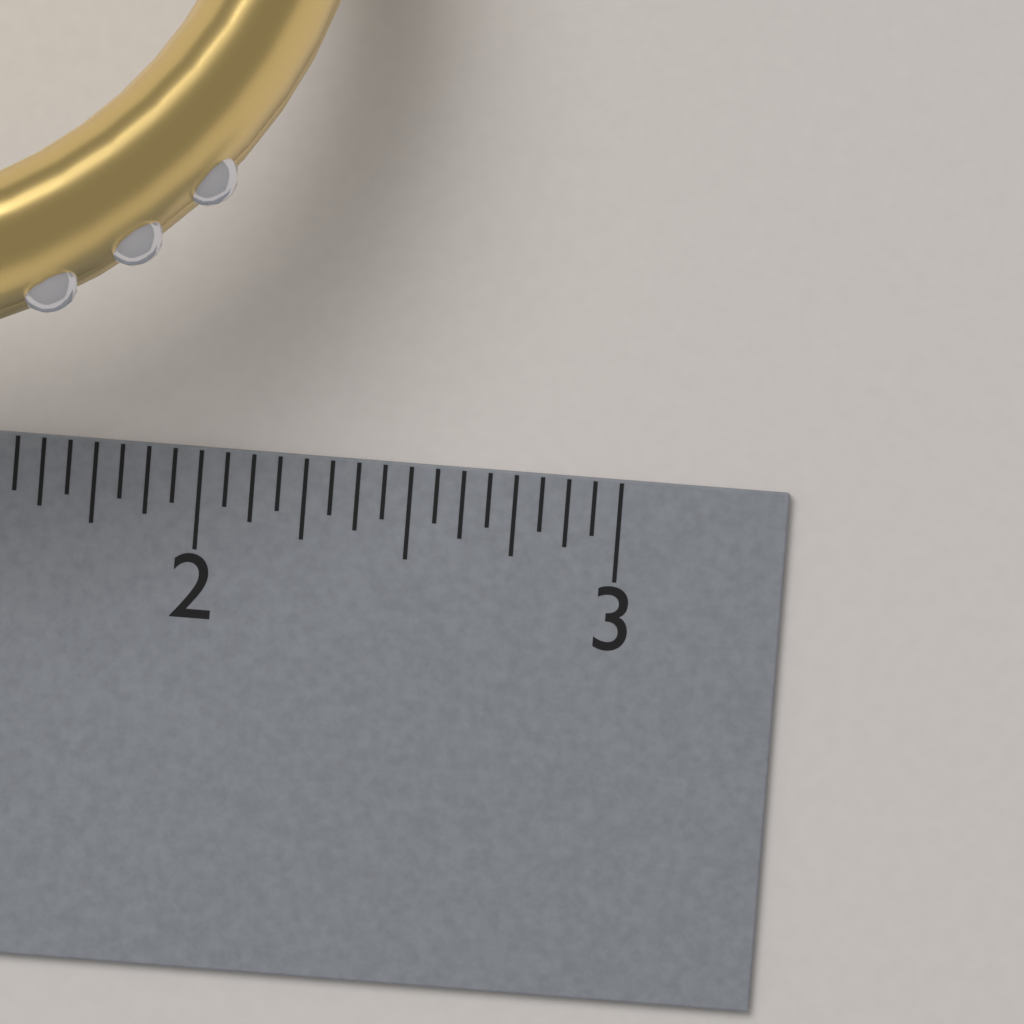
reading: 2.3125 inch
